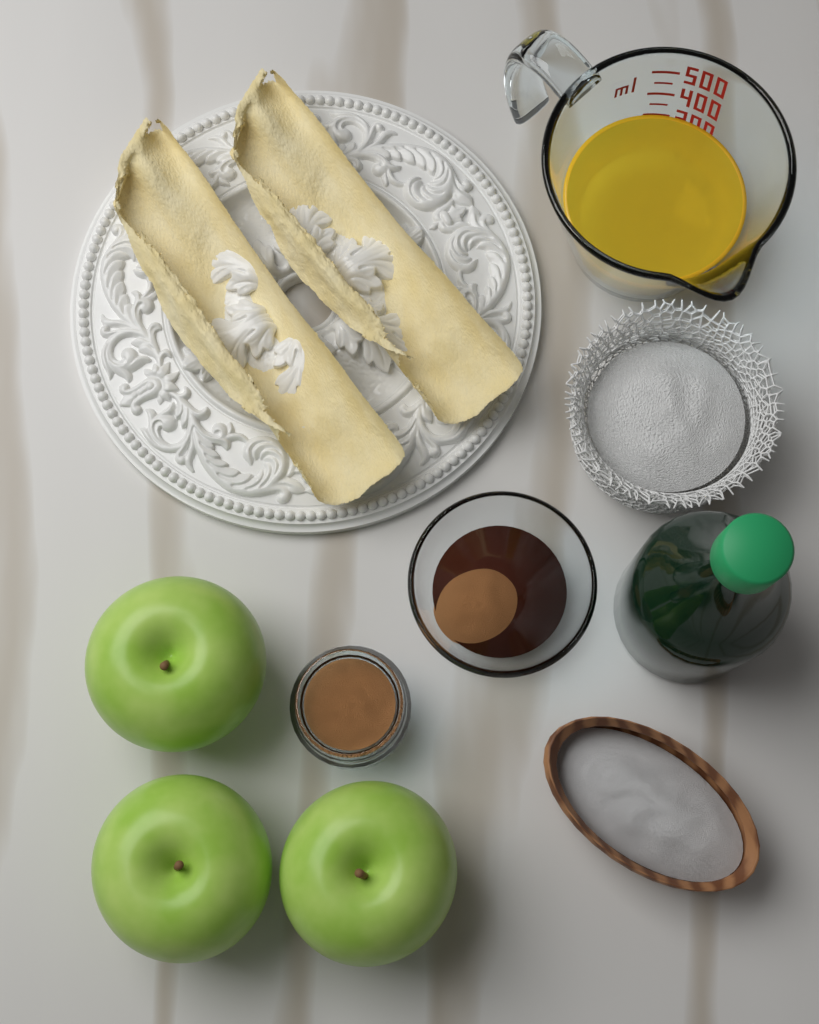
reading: 300 ml
